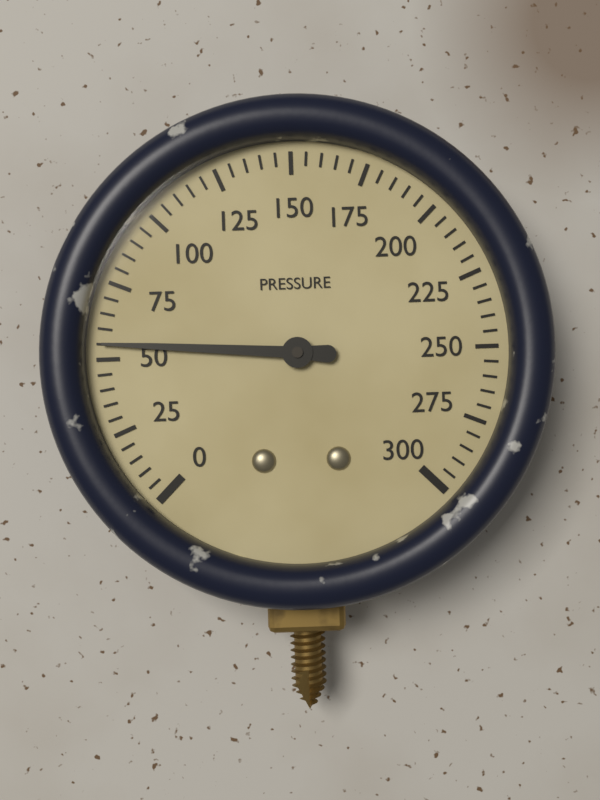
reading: 55 (no unit)
